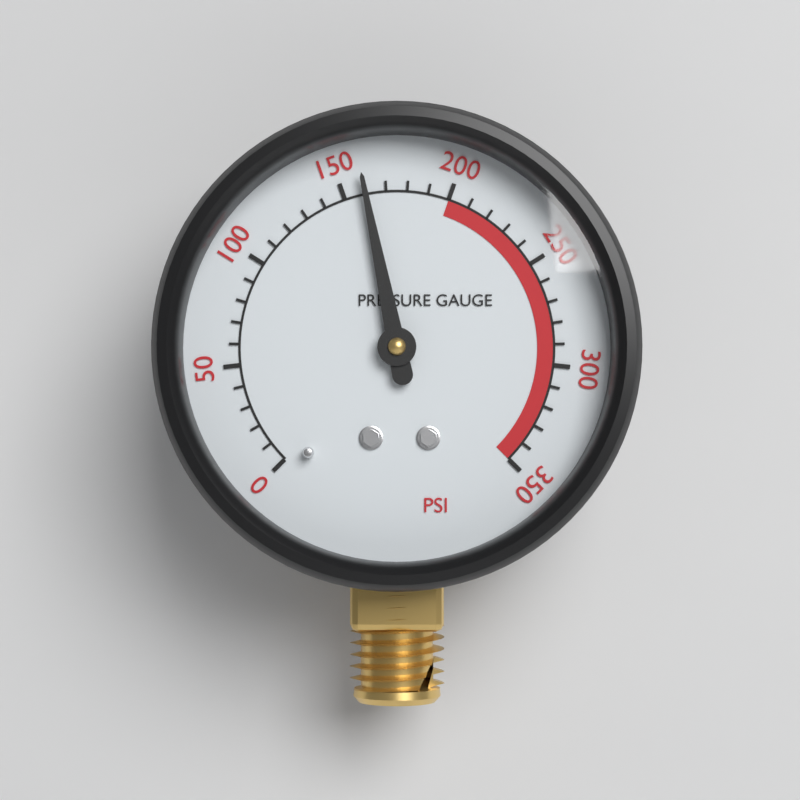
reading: 160 psi
